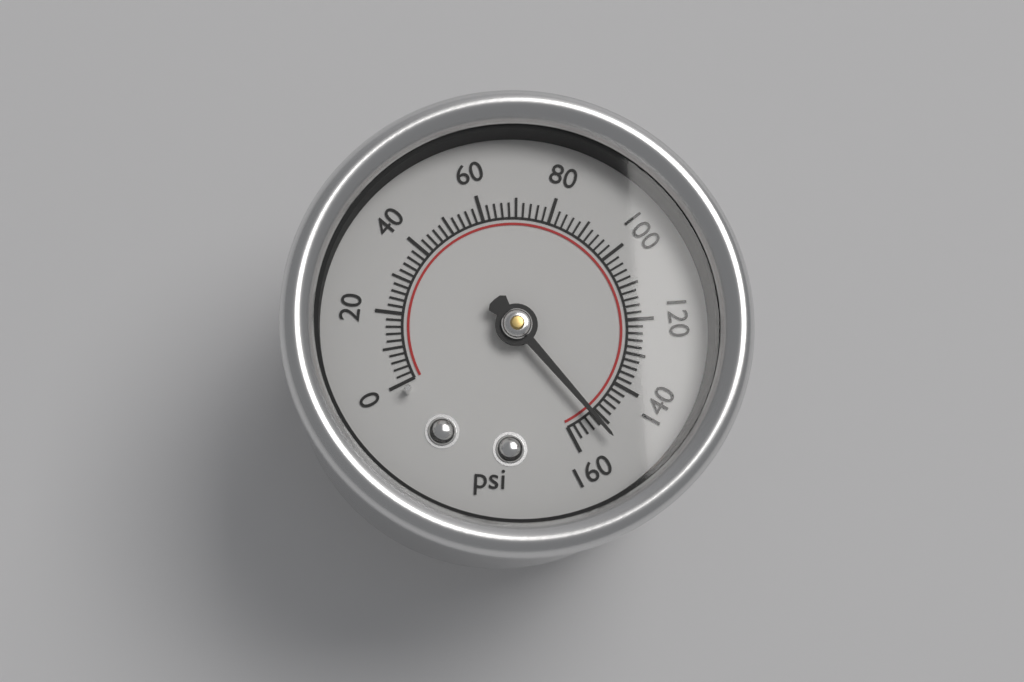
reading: 152 psi
